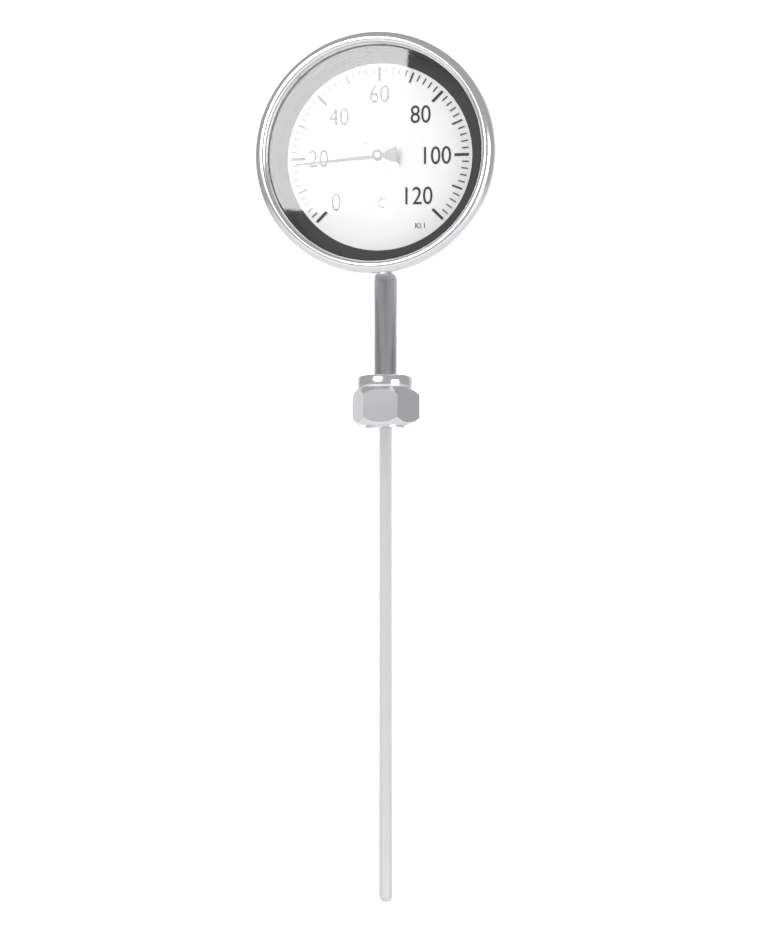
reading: 18 °C
